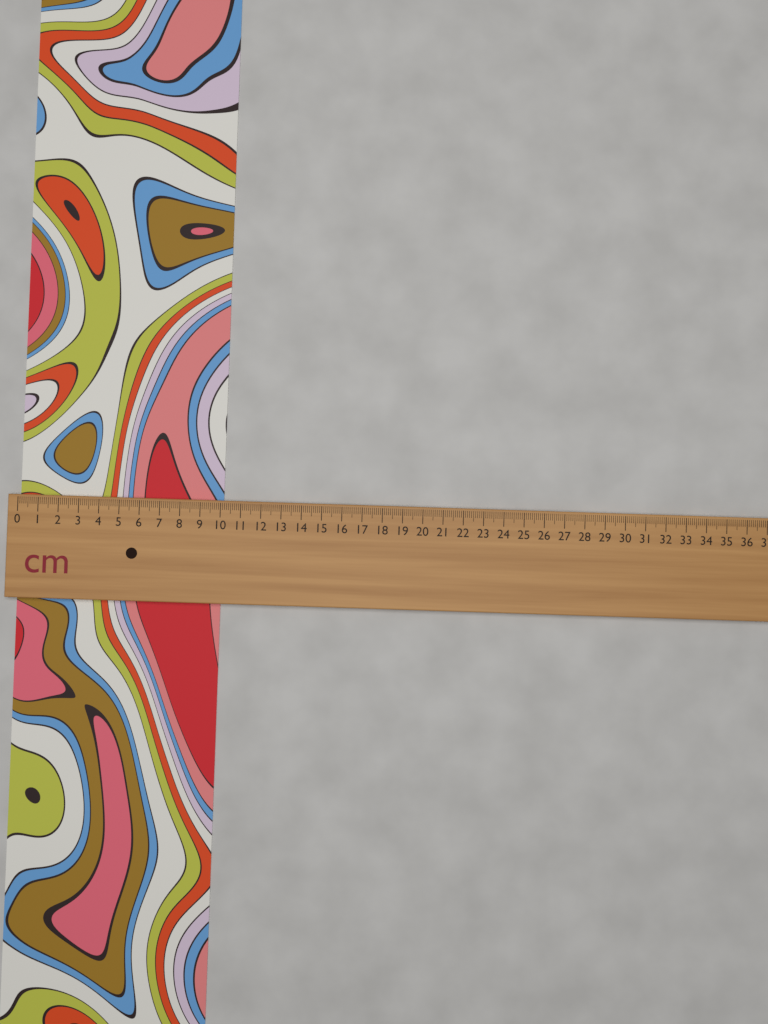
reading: 10.1 cm
